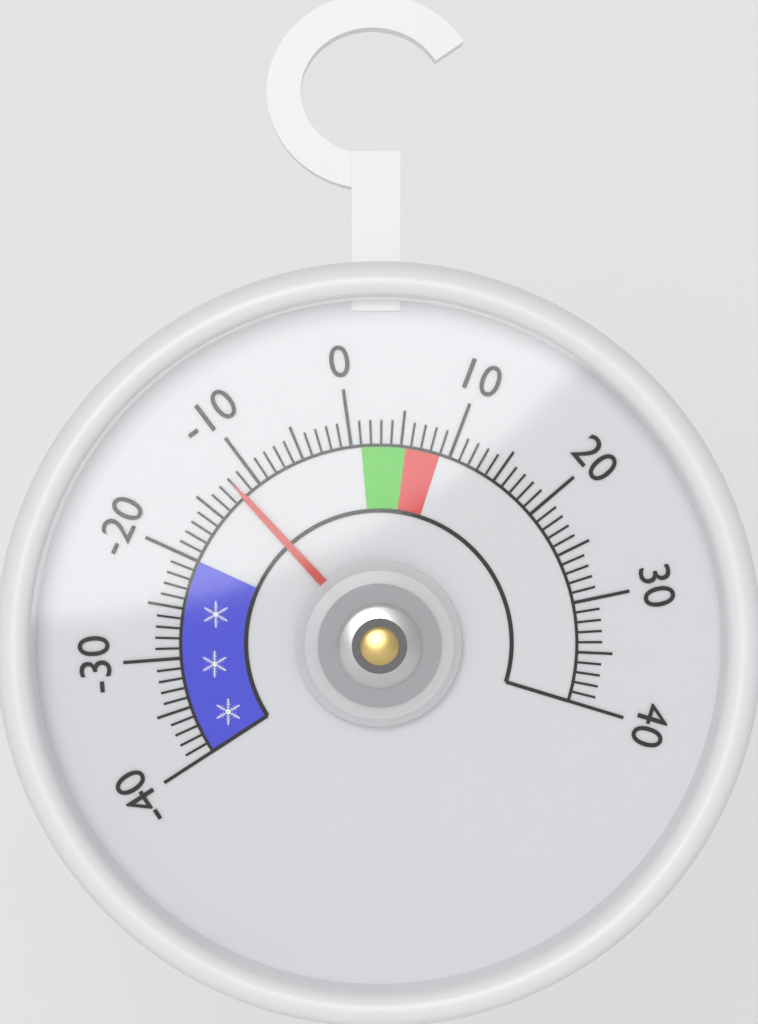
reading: -12 (no unit)
